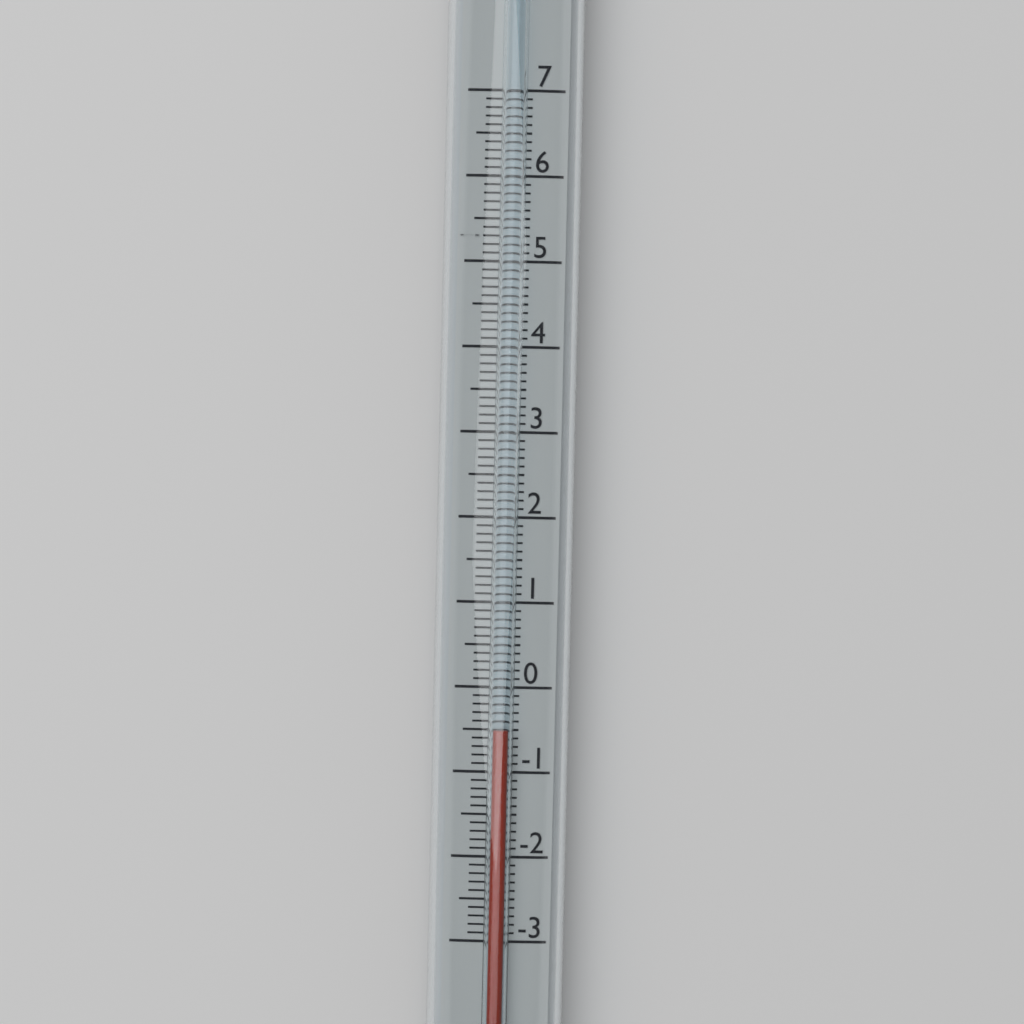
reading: -0.5 (no unit)
